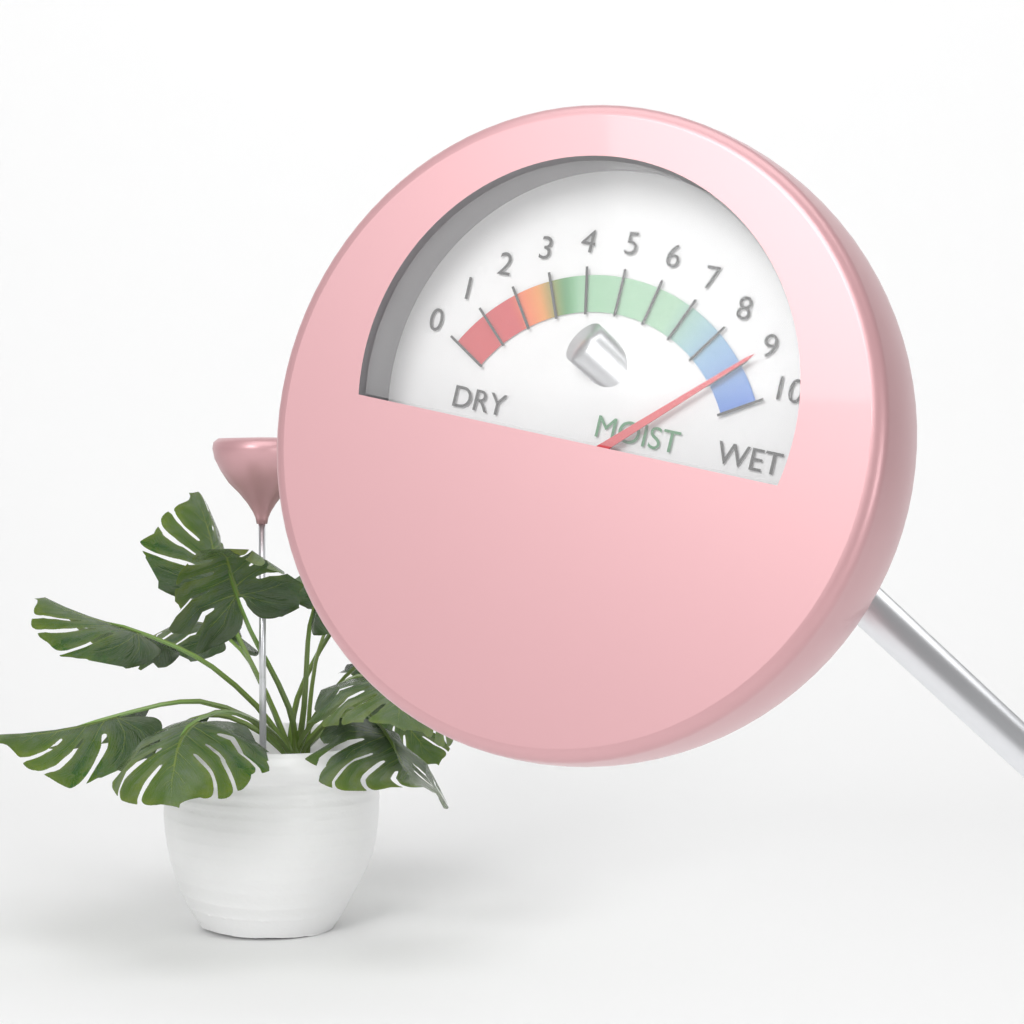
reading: 9 (no unit)
